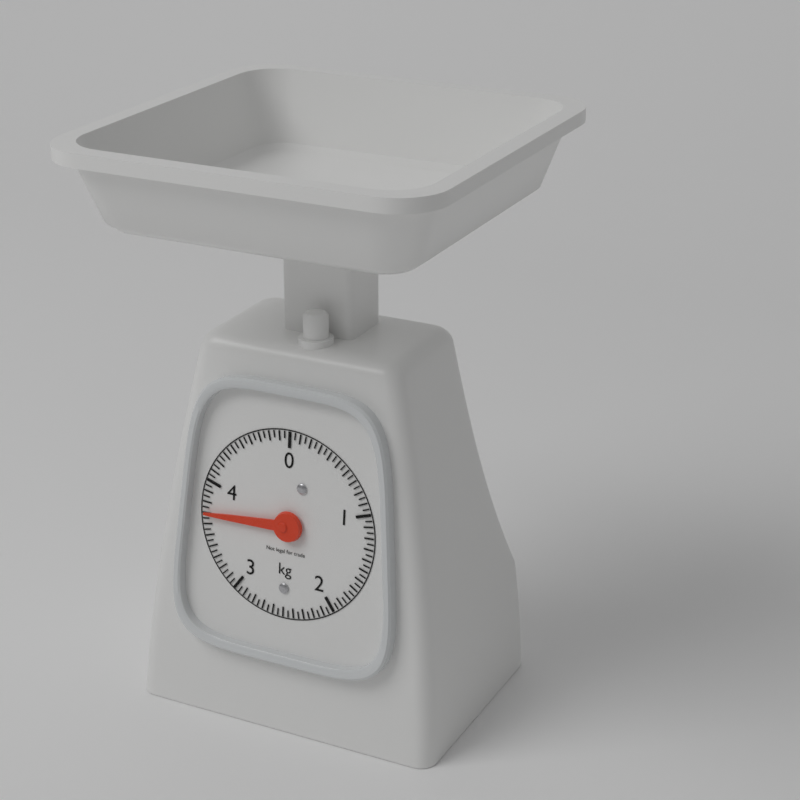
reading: 3.70 kg
